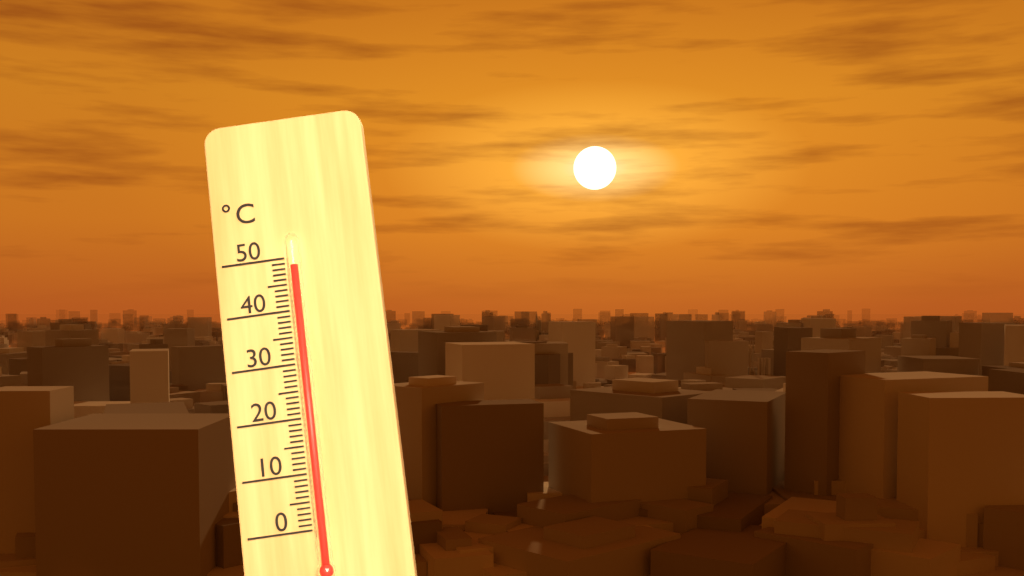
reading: 48 °C
